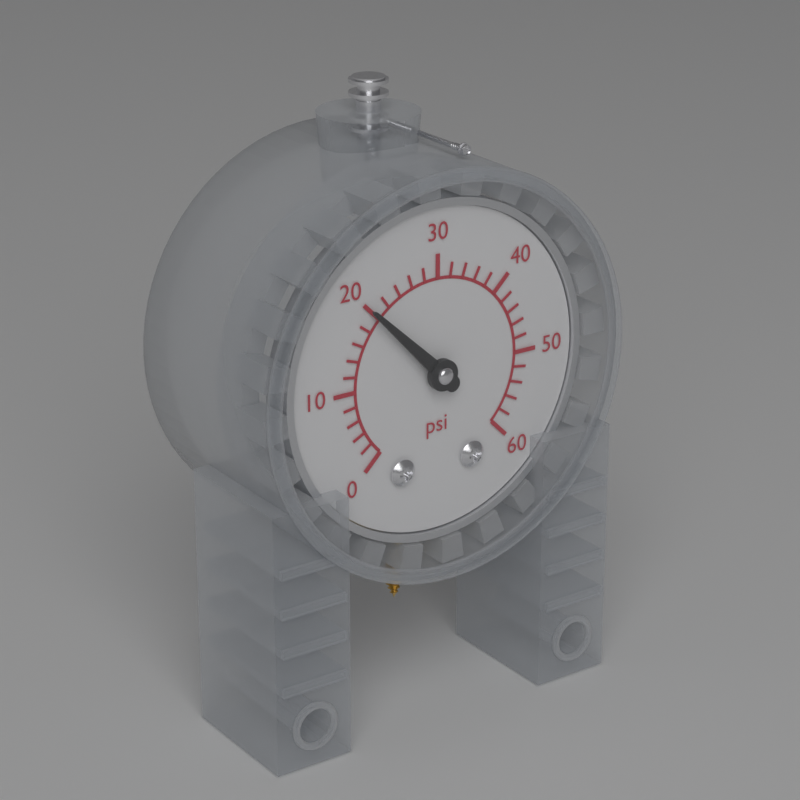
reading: 20 psi
